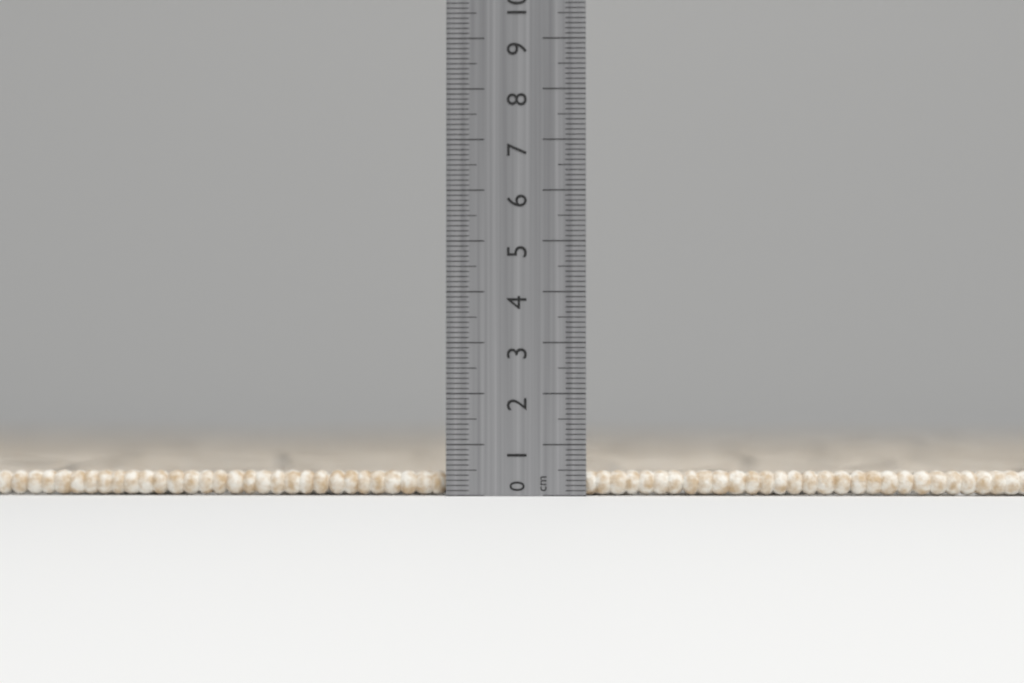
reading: 0.5 cm
